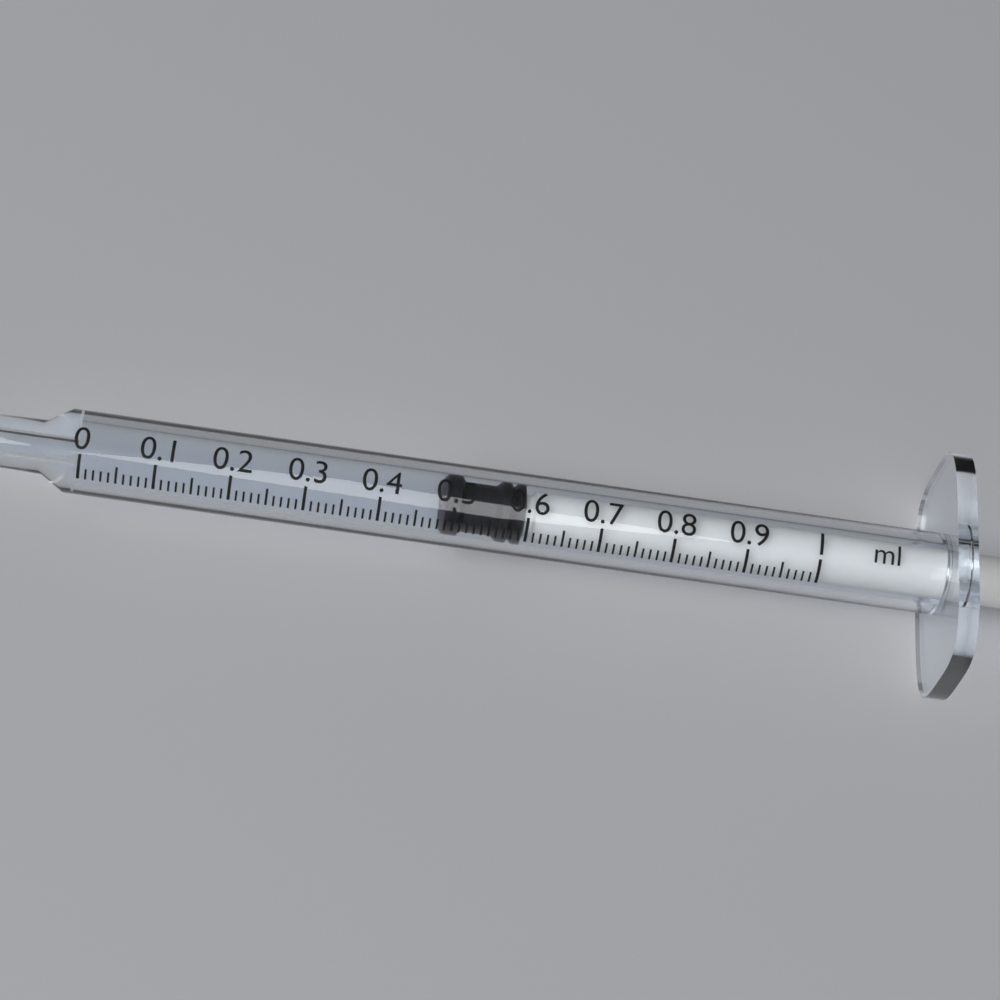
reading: 0.49 ml
